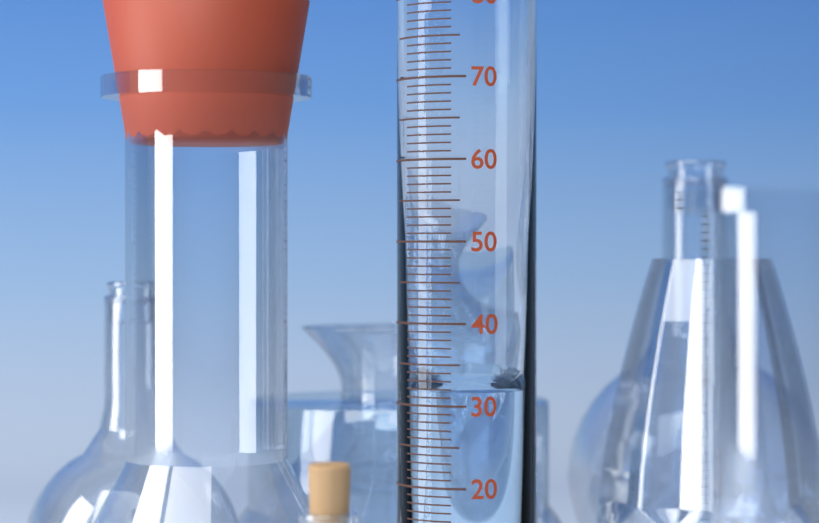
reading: 32 ml
